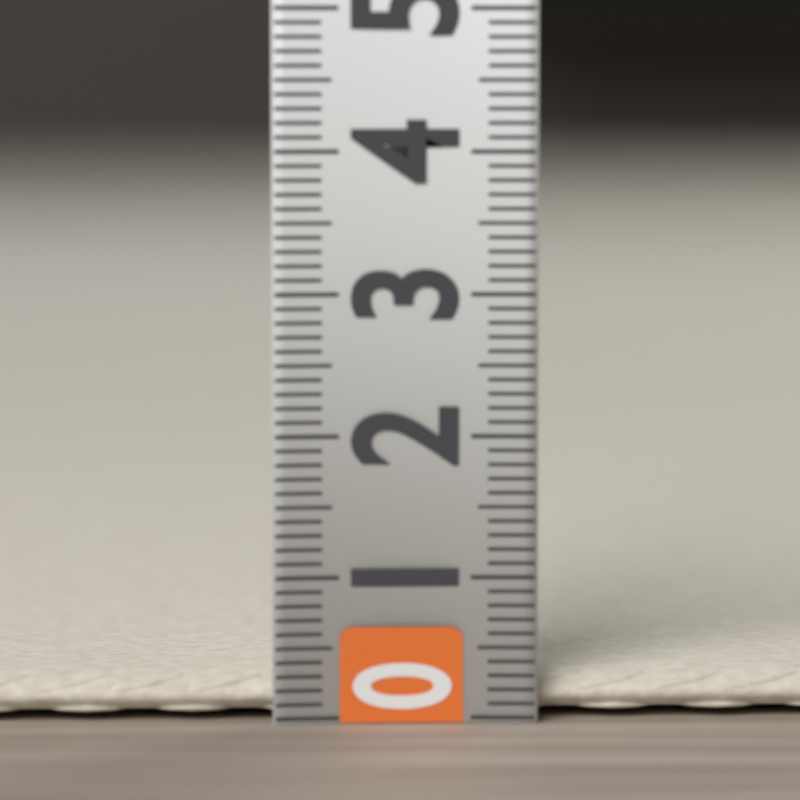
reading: 0.3 (no unit)
